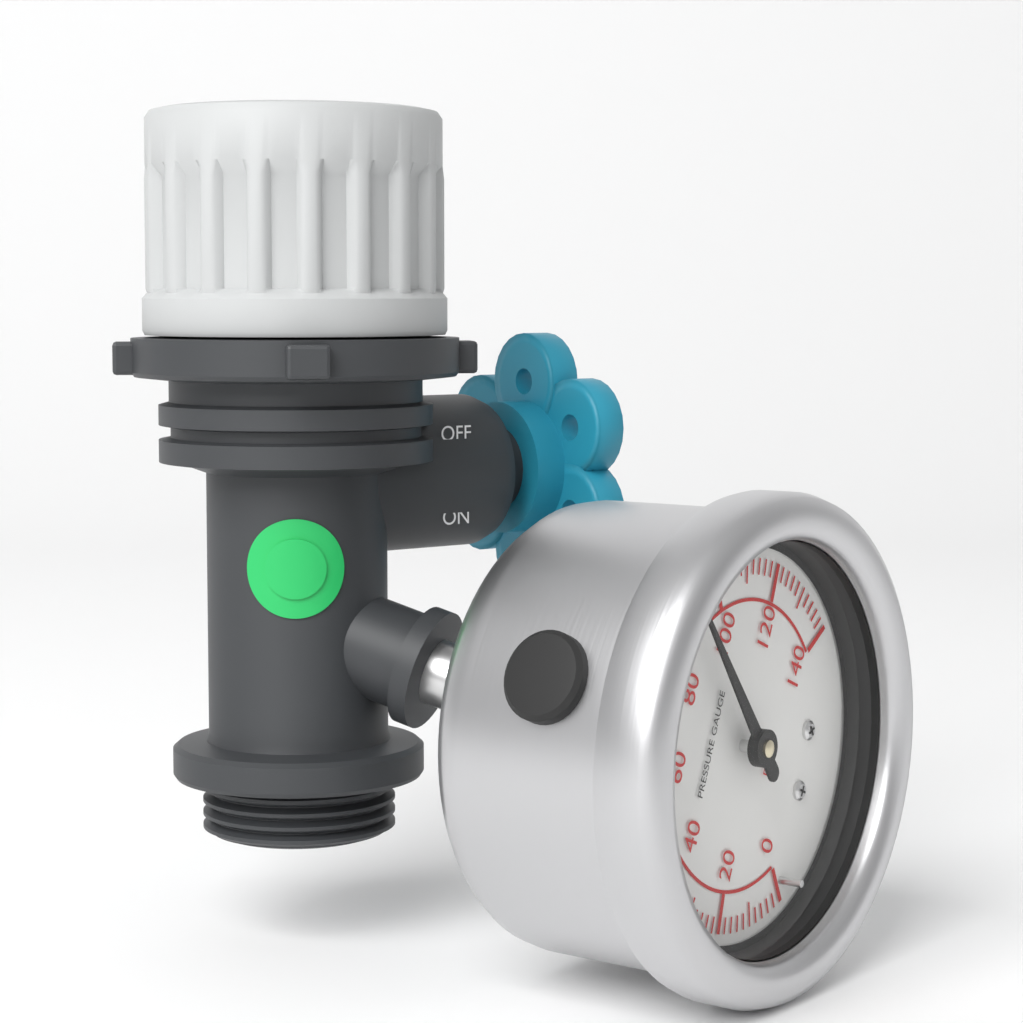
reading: 90 psi
